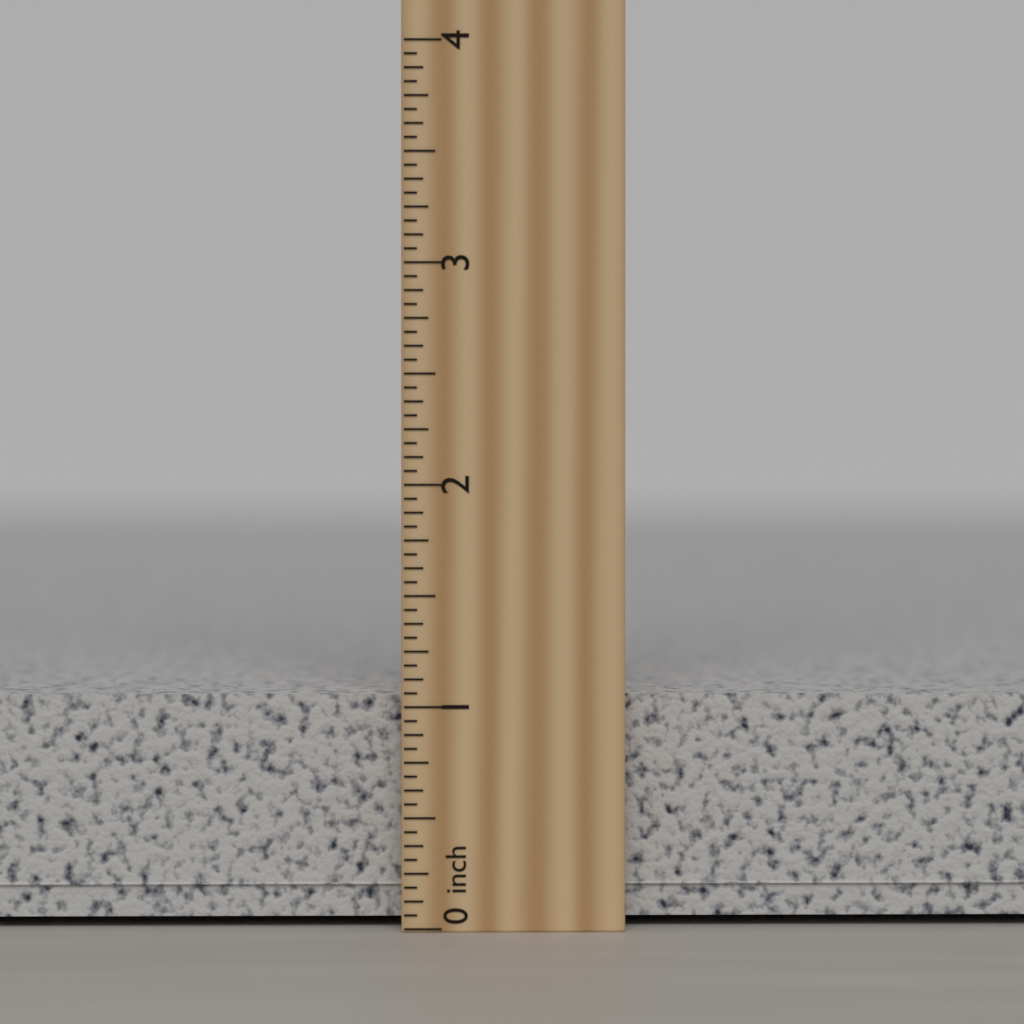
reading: 1.1250 inch
